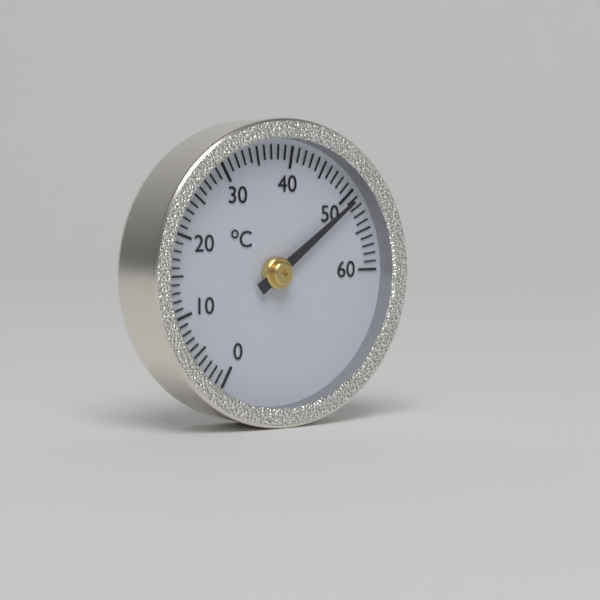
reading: 51 °C
